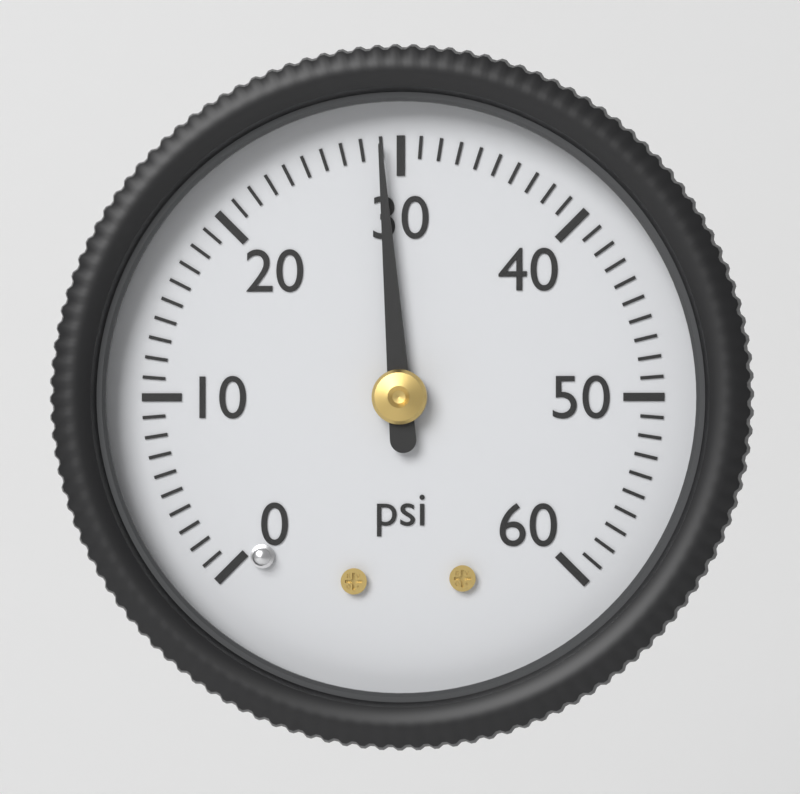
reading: 29 psi
